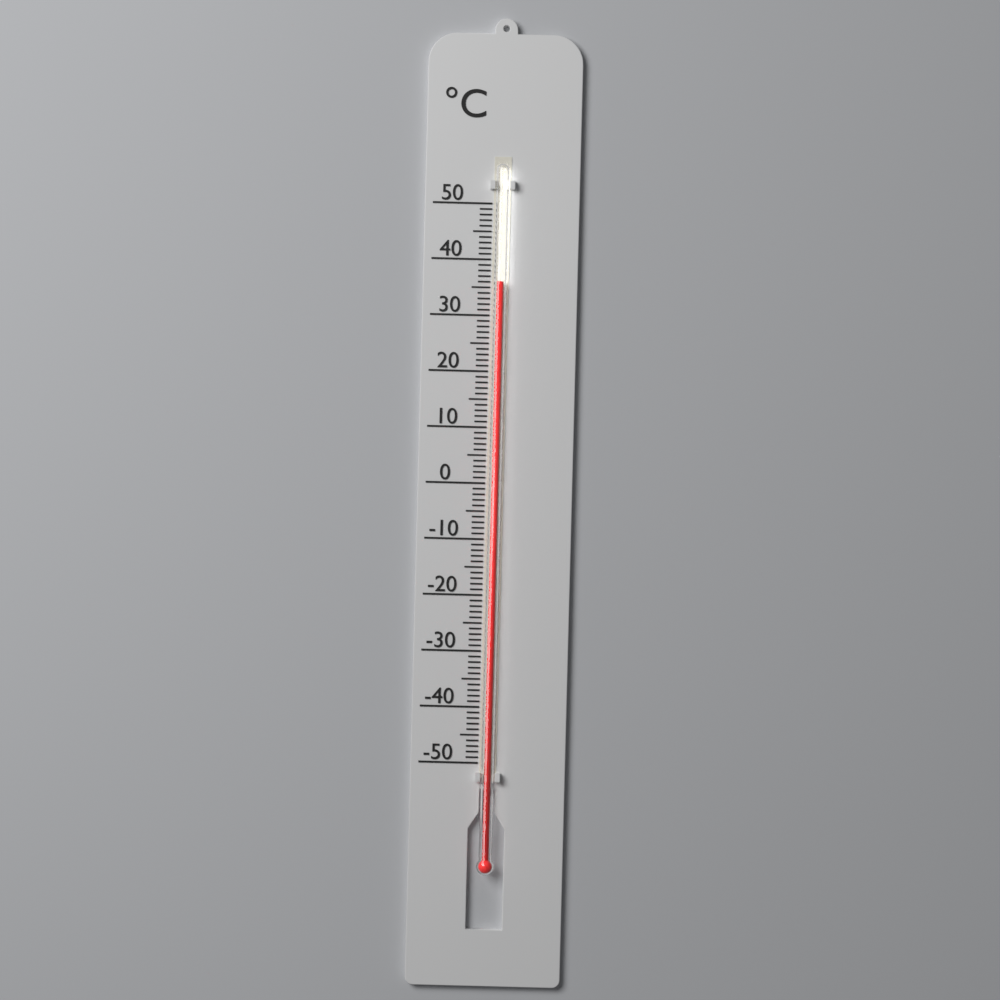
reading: 36 °C
